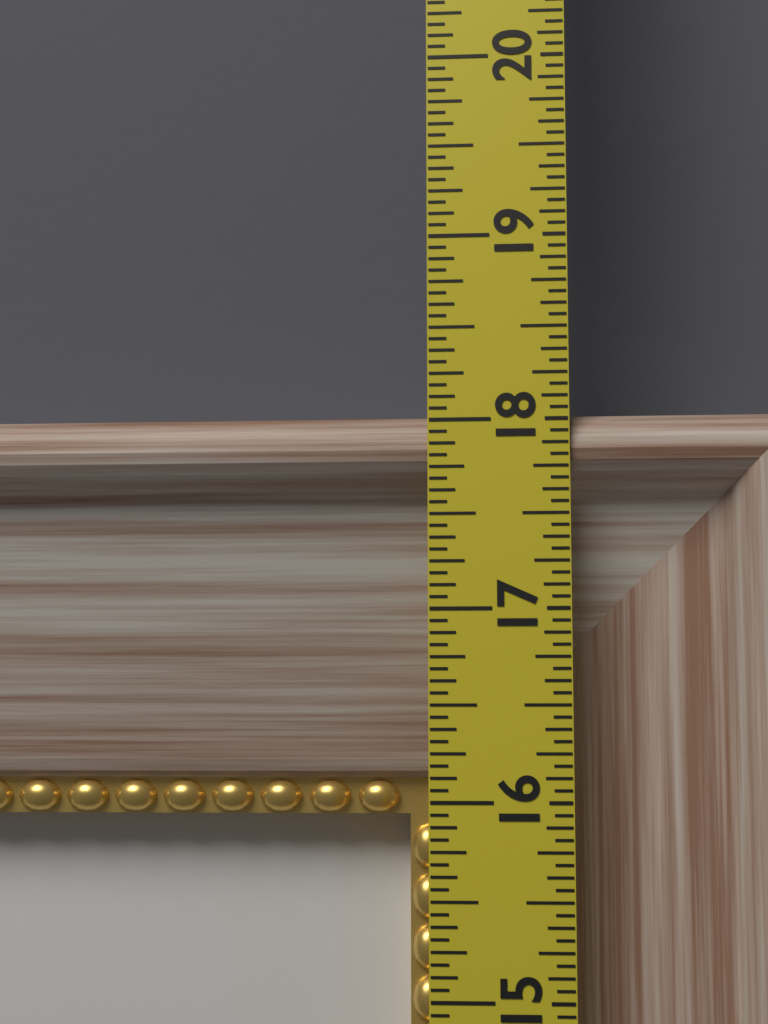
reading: 18.0625 in
